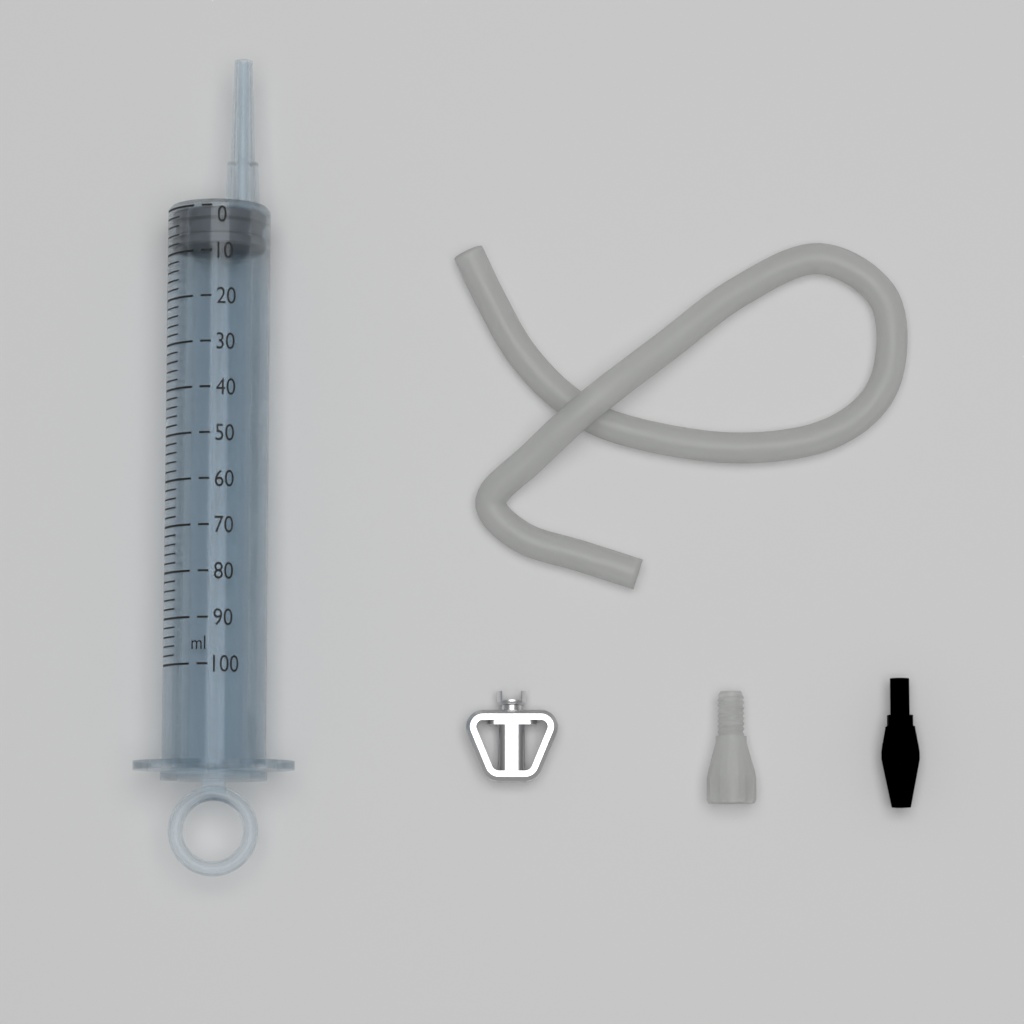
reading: 0 ml
